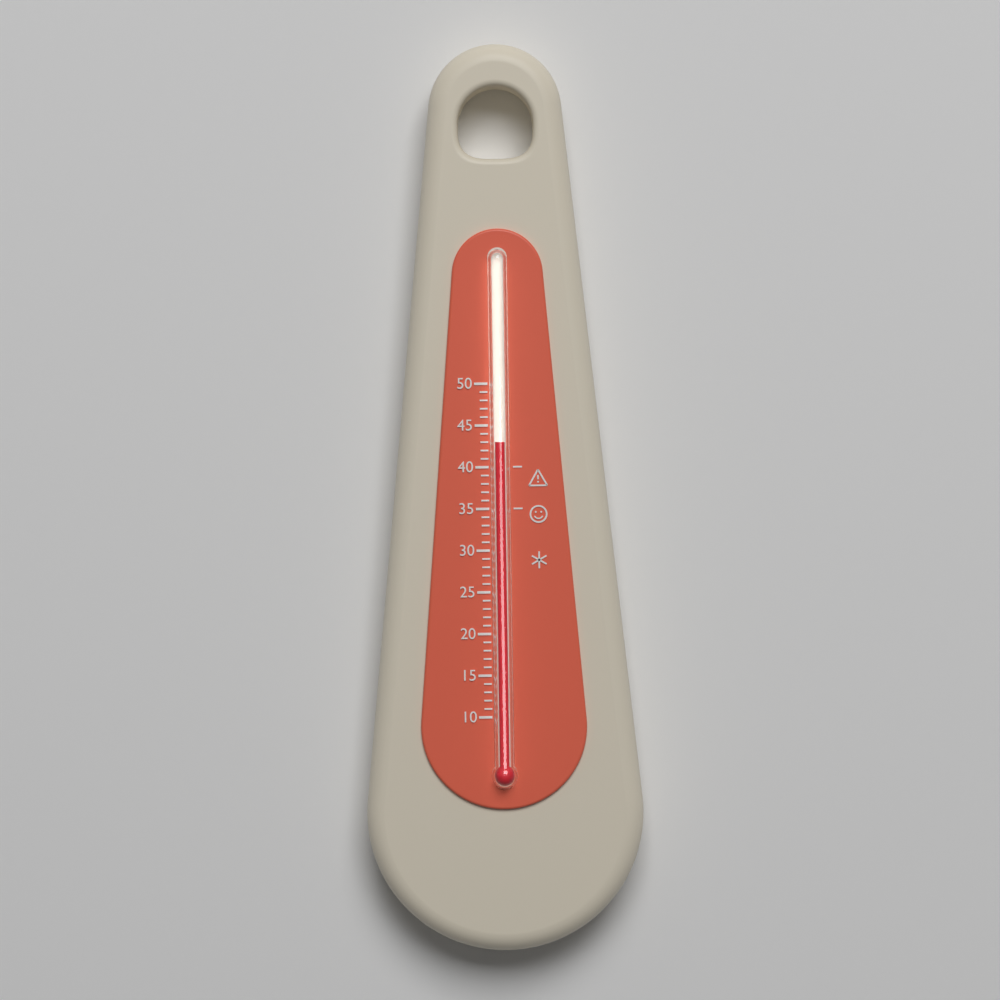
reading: 43 (no unit)
